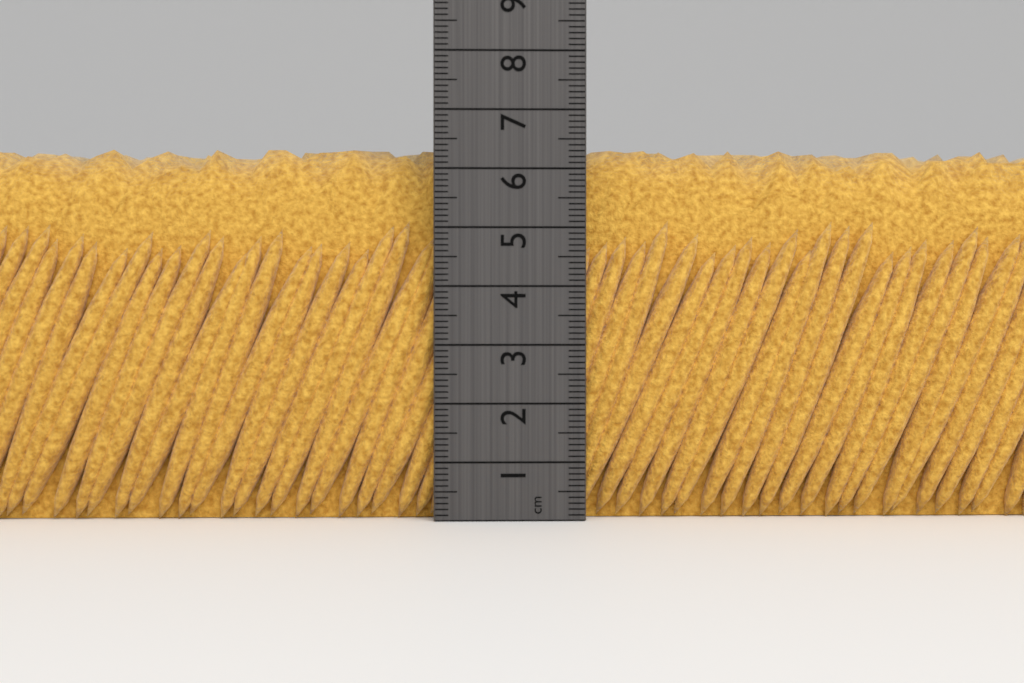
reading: 6.4 cm
